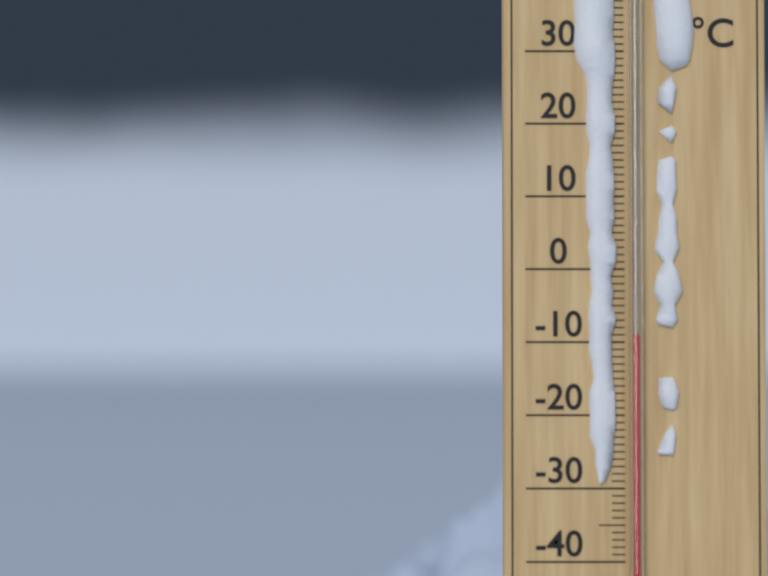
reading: -9 °C
